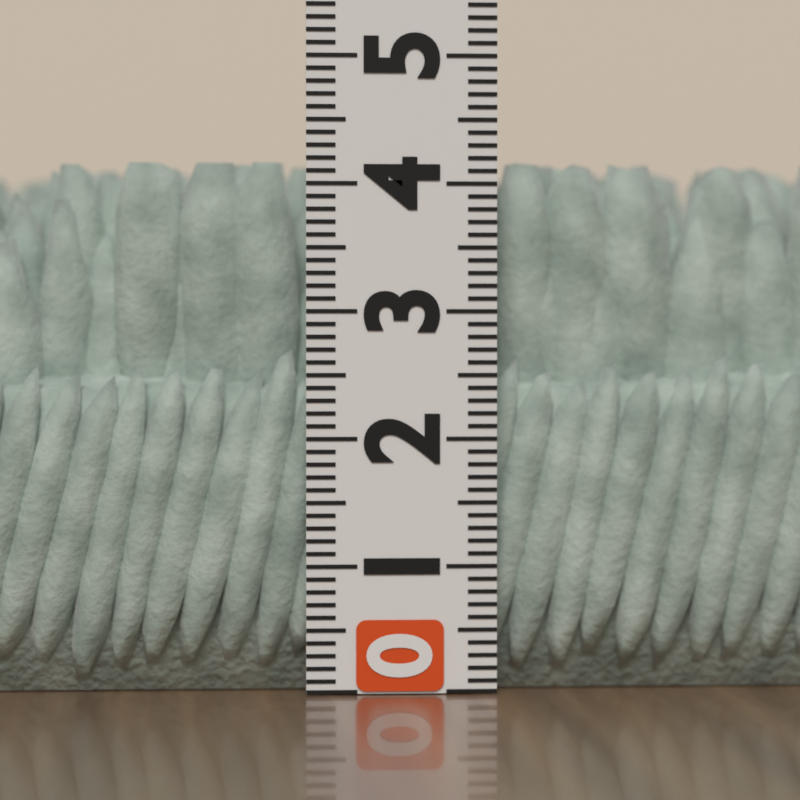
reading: 4.2 (no unit)
